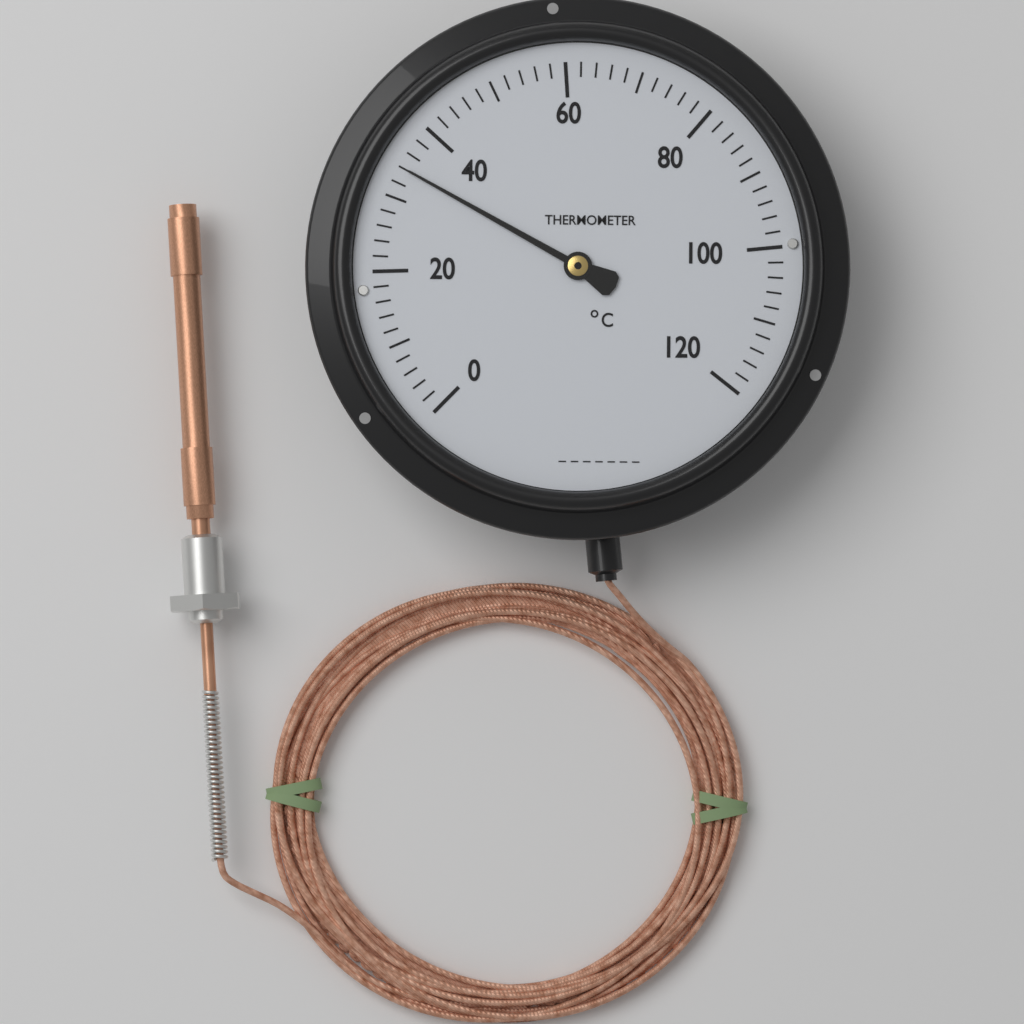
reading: 34 °C
